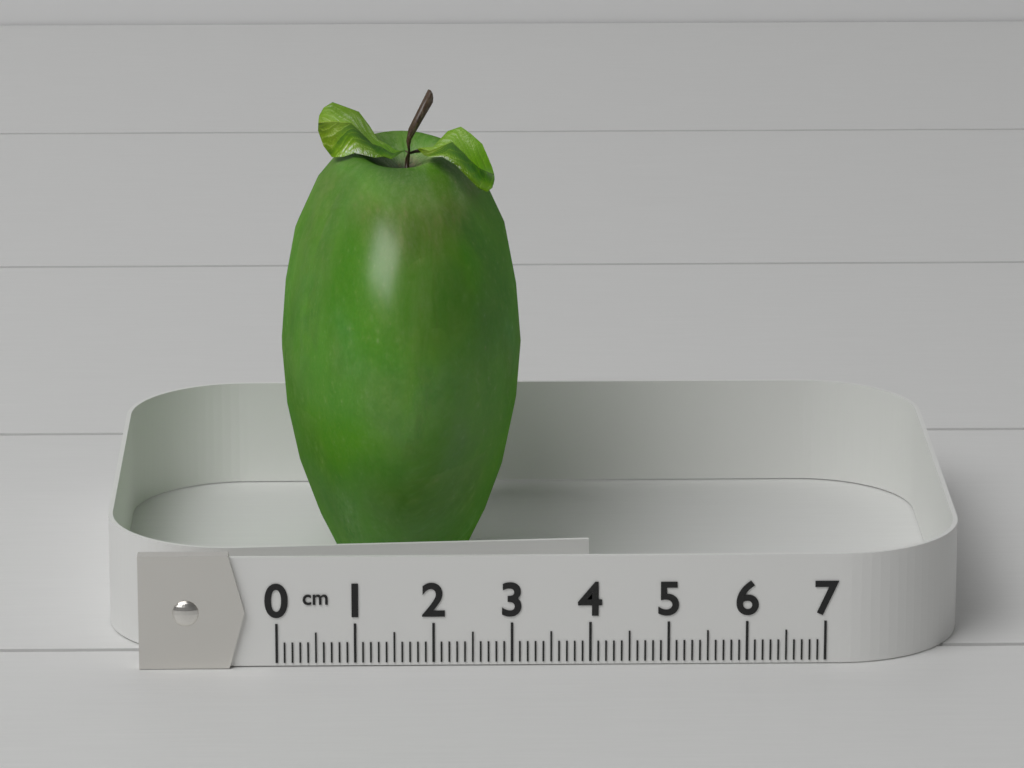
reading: 3.2 cm
